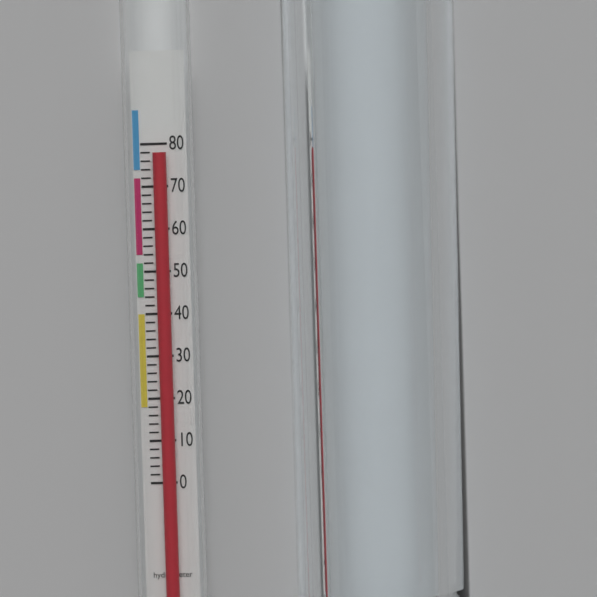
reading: 78 (no unit)
